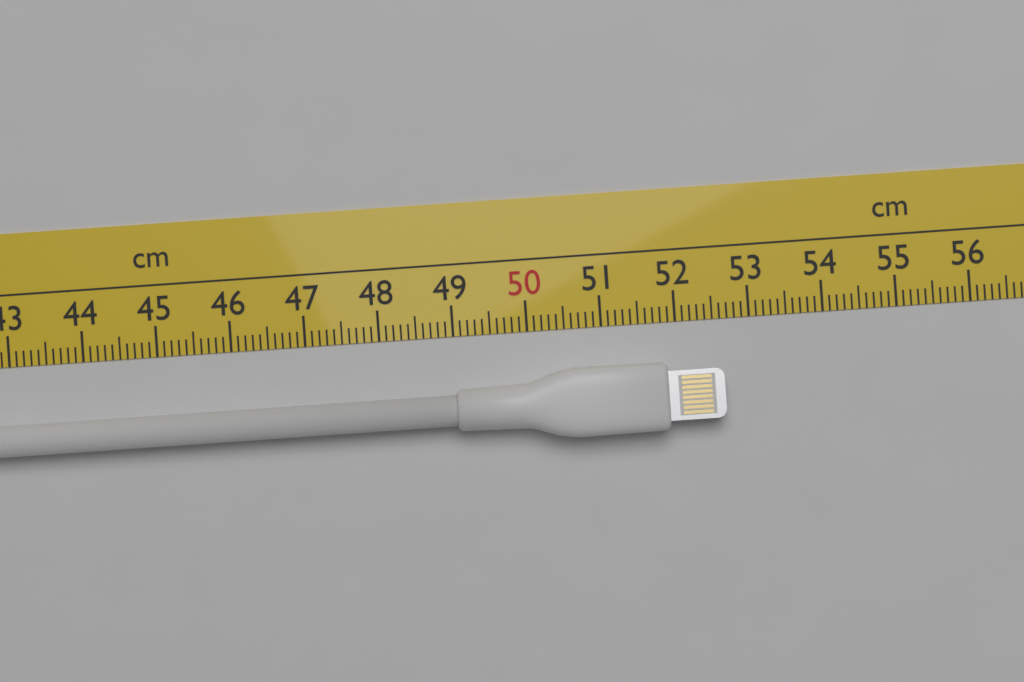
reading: 52.6 cm
